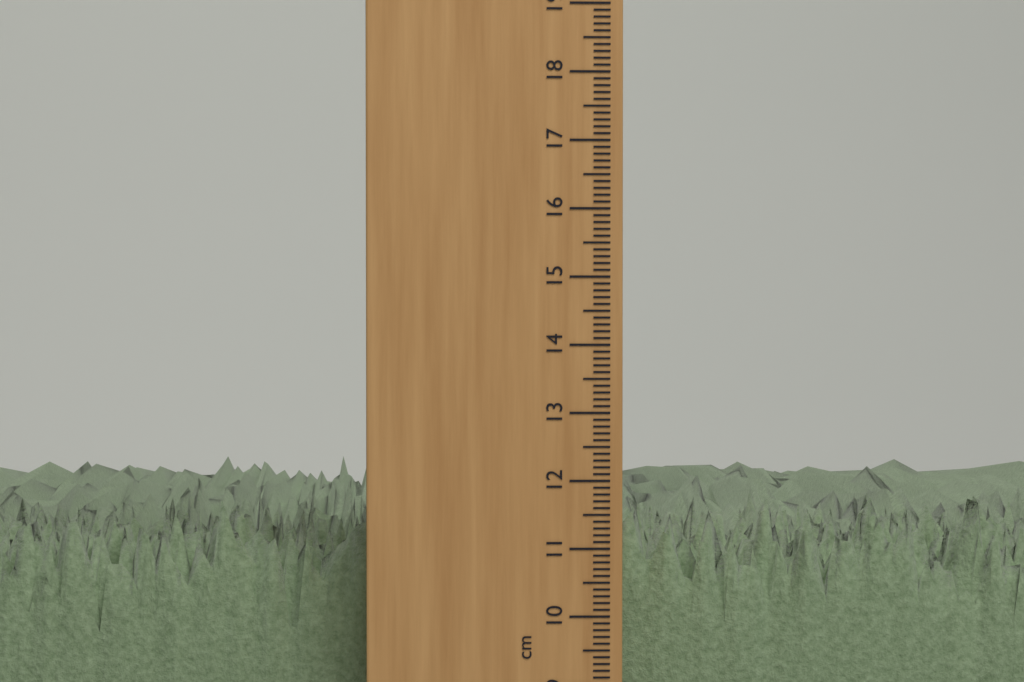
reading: 11.7 cm
